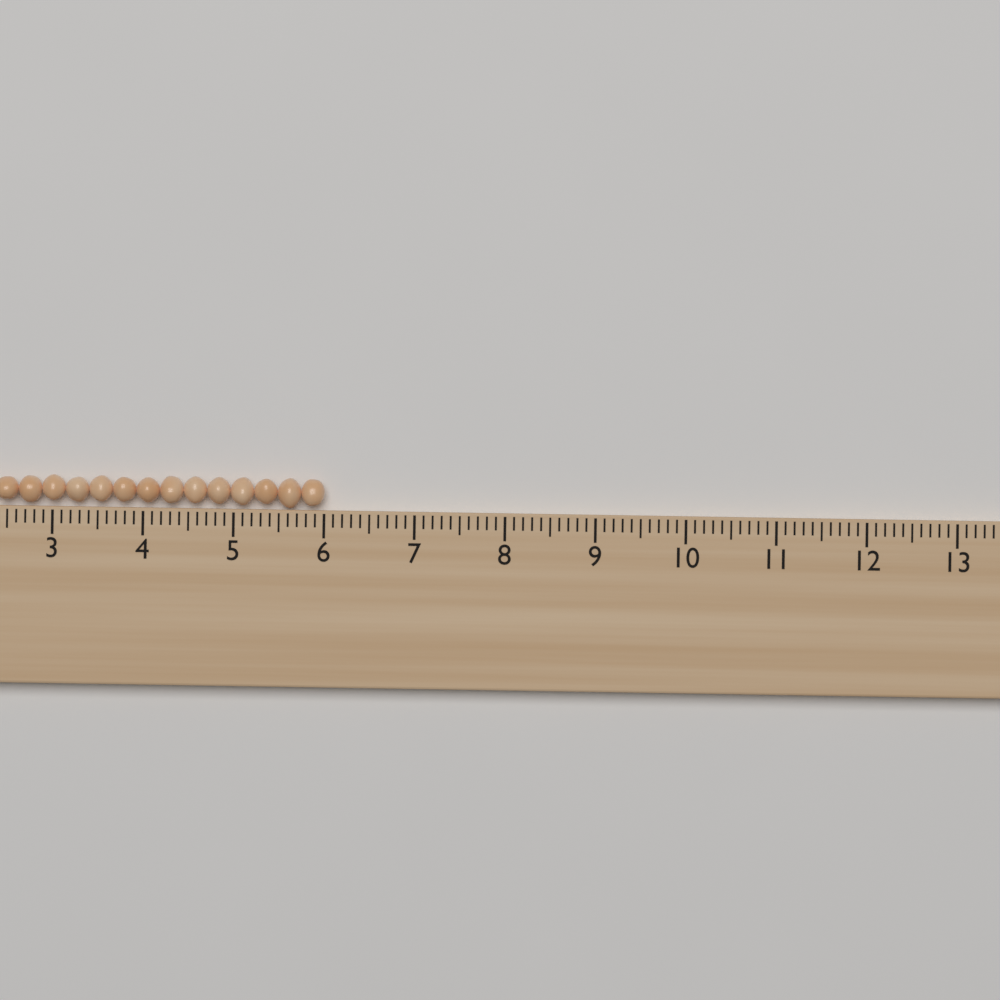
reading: 6.0 (no unit)
